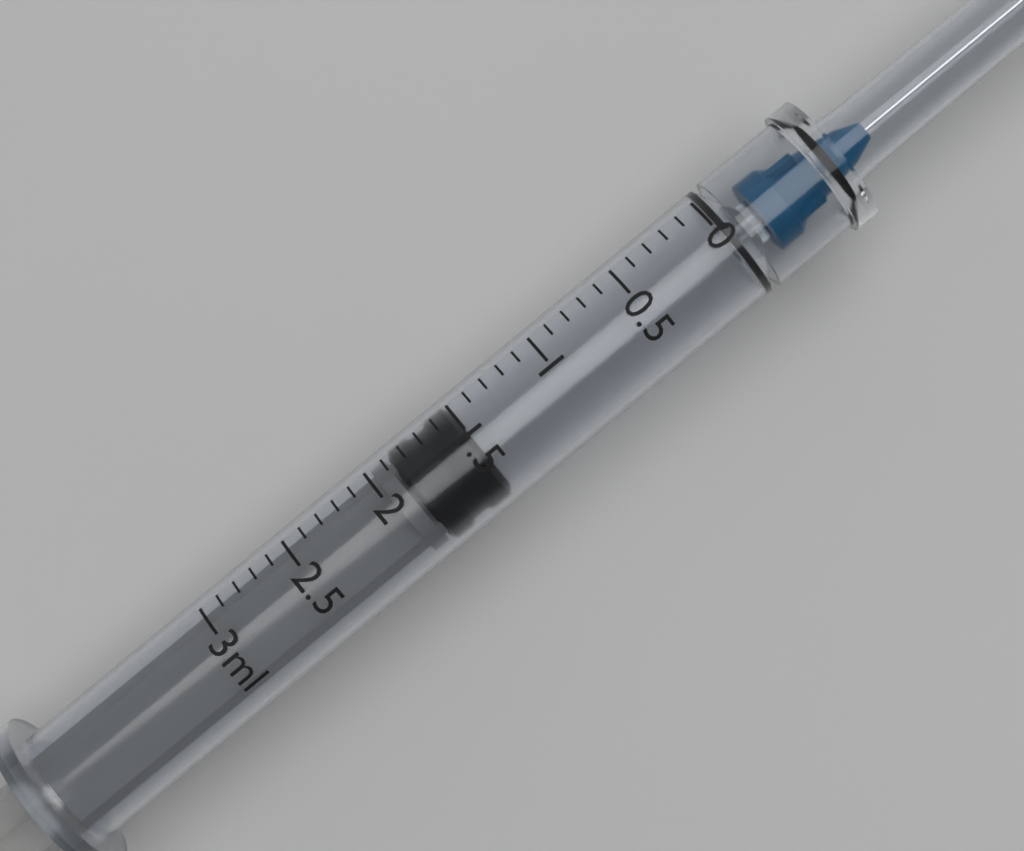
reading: 1.5 ml
